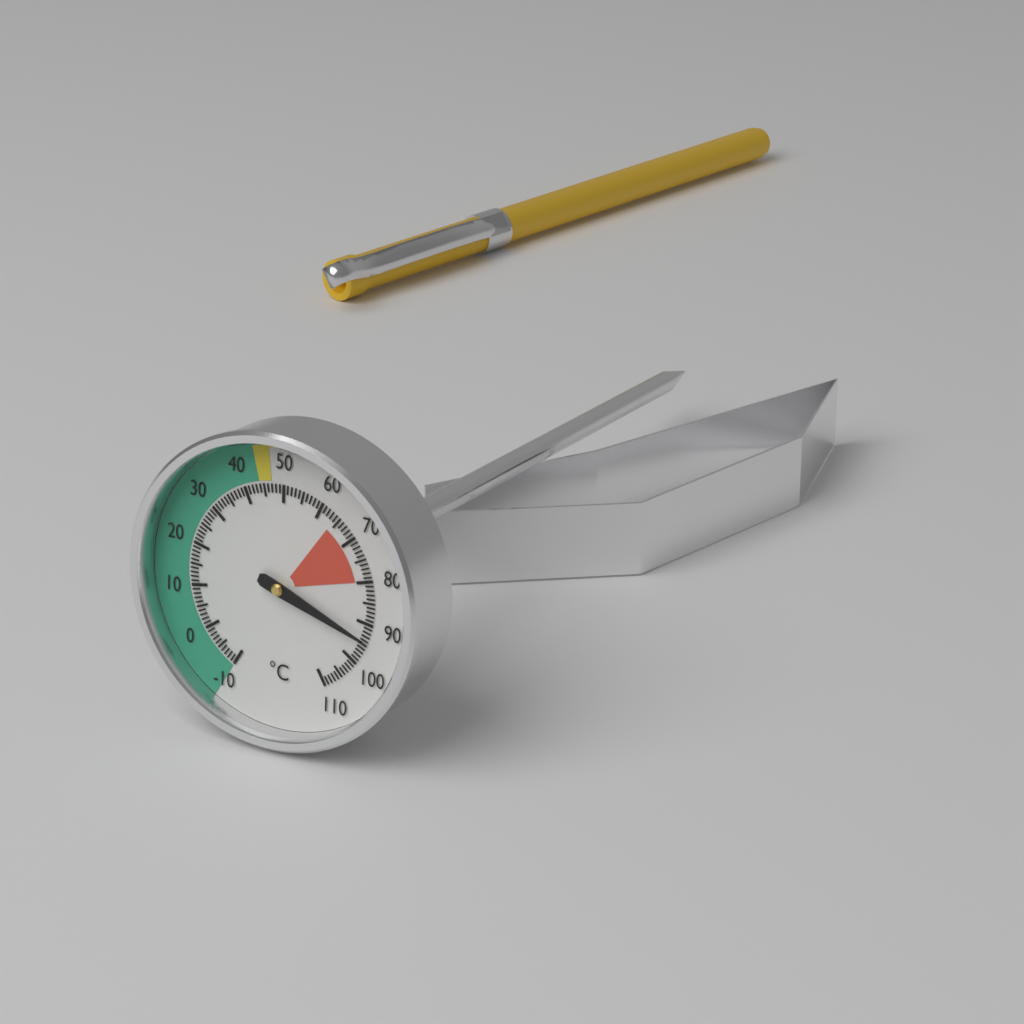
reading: 94 °C
